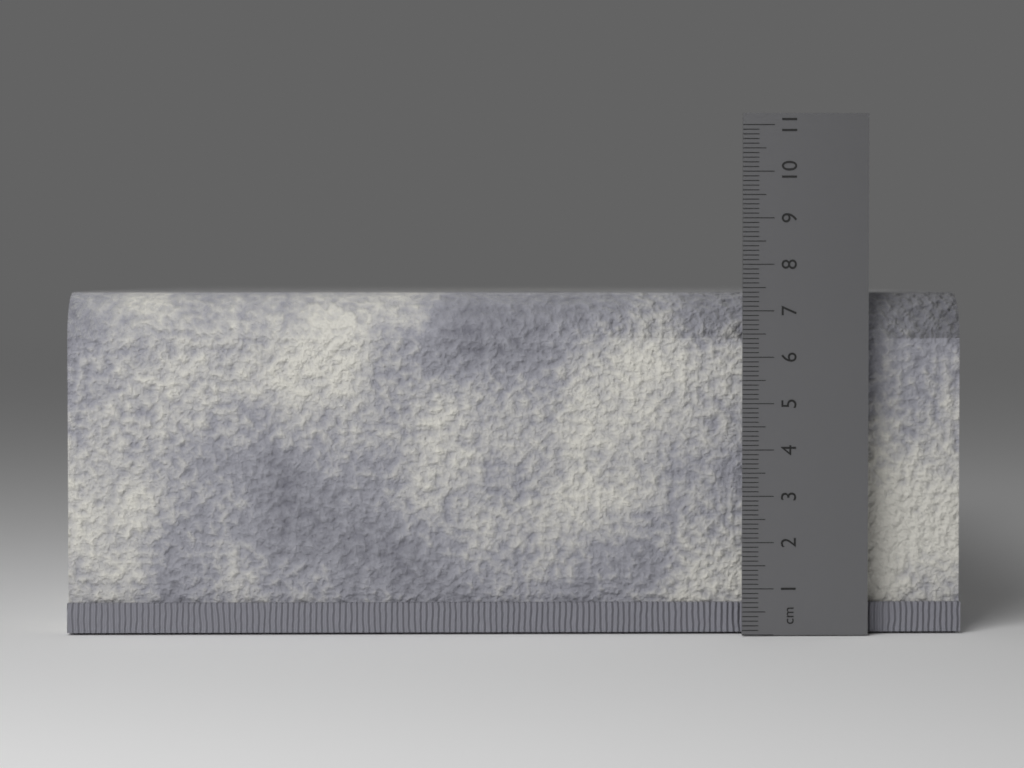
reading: 7.4 cm
